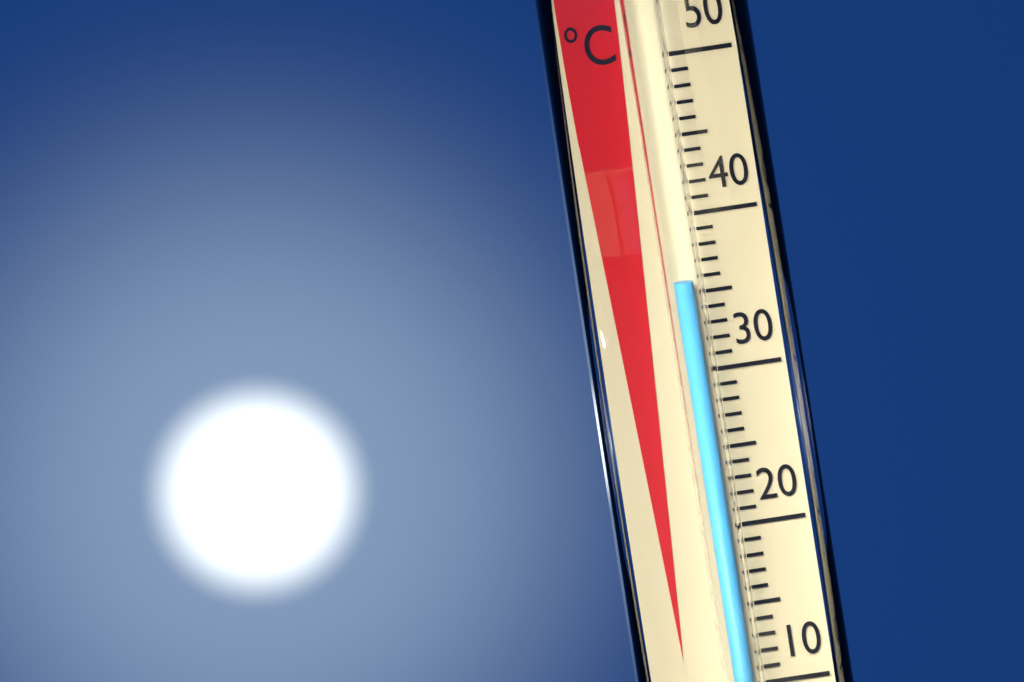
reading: 36 °C
